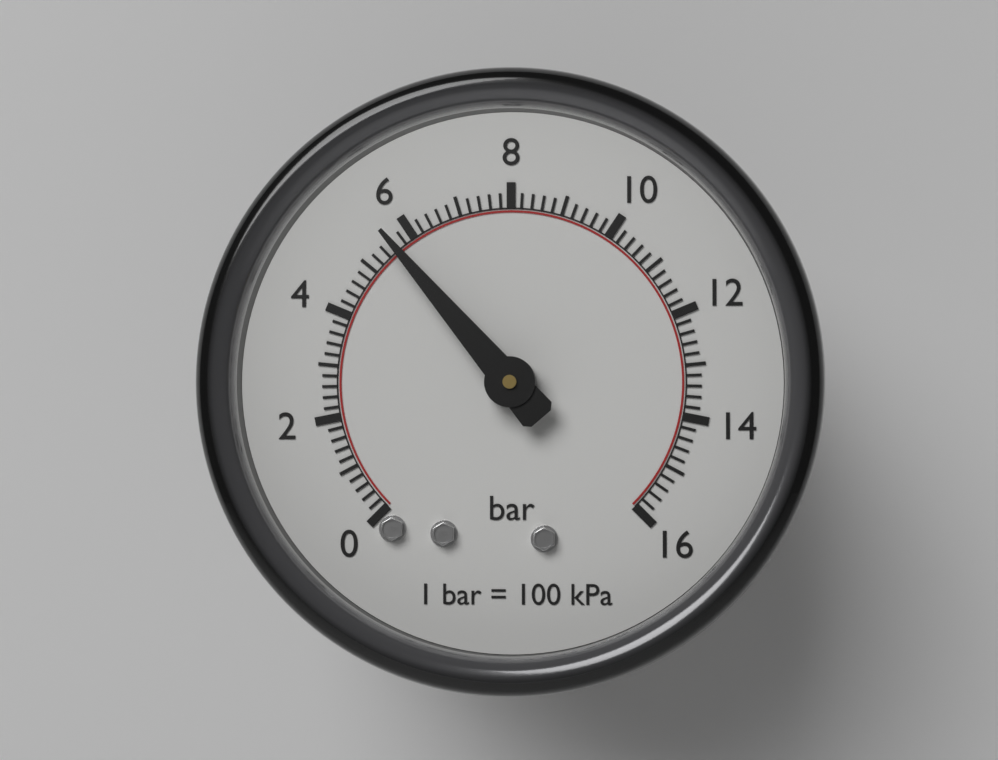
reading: 5.6 bar
